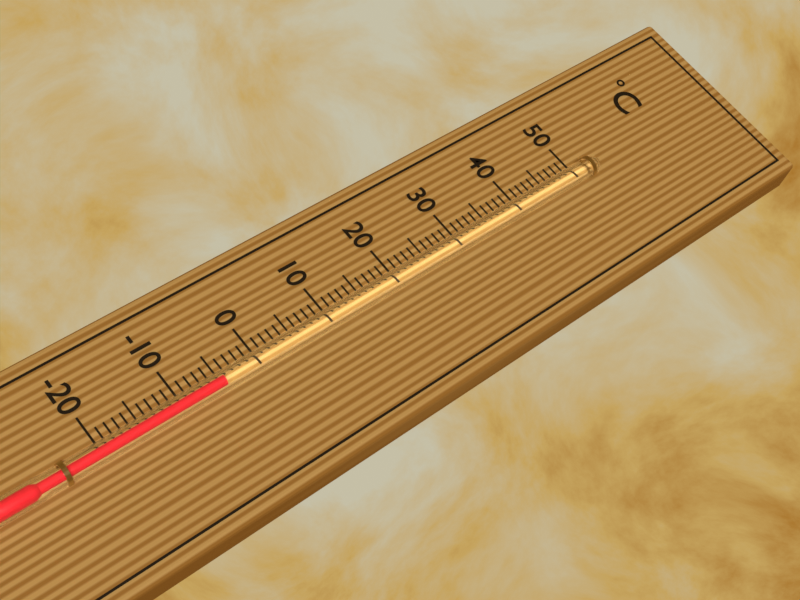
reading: -5 °C
